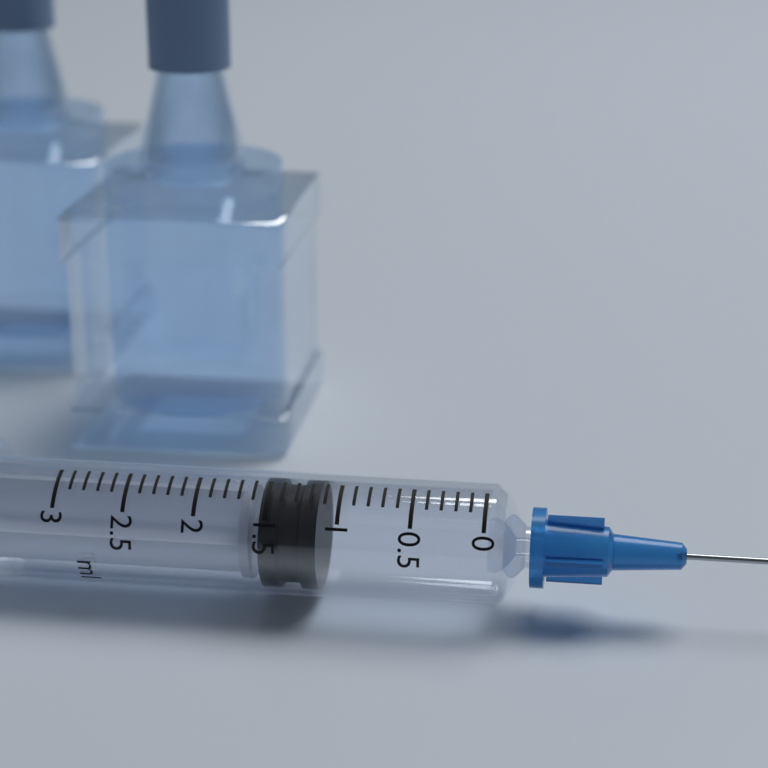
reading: 1.15 ml
